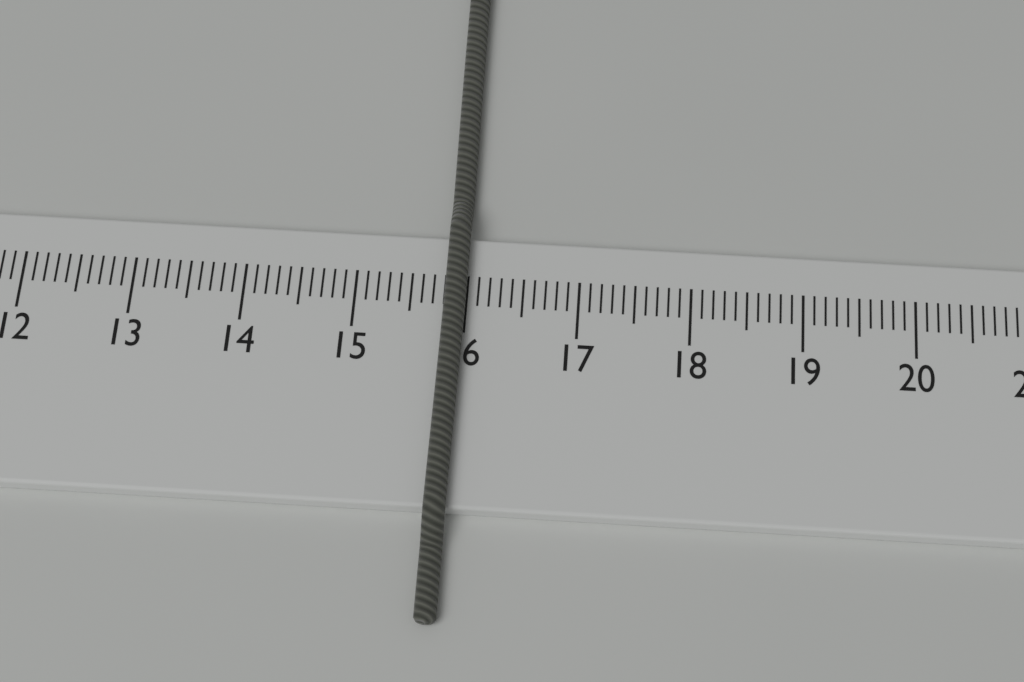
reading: 16.0 cm
